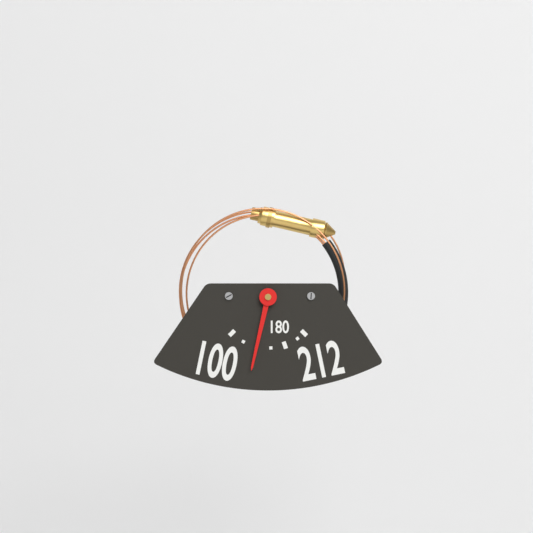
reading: 140 (no unit)
